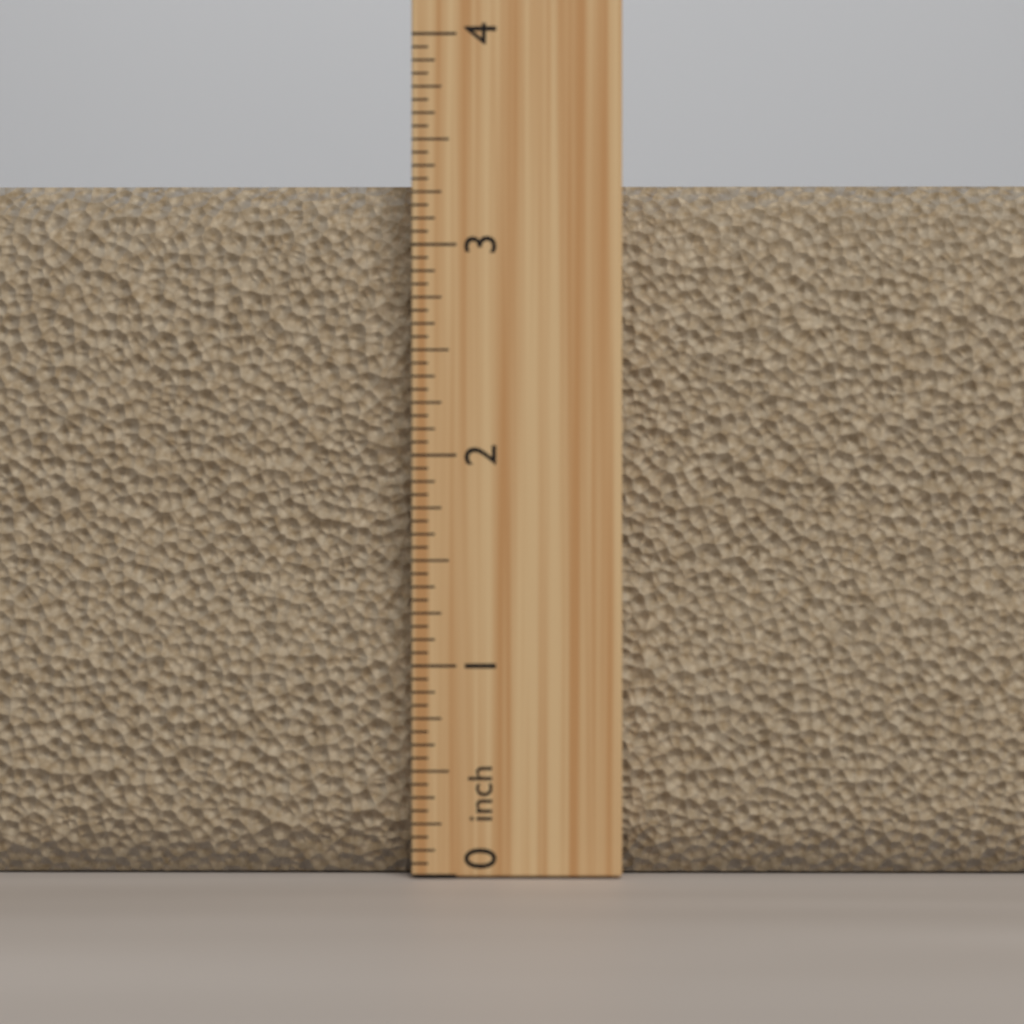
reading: 3.3125 inch
